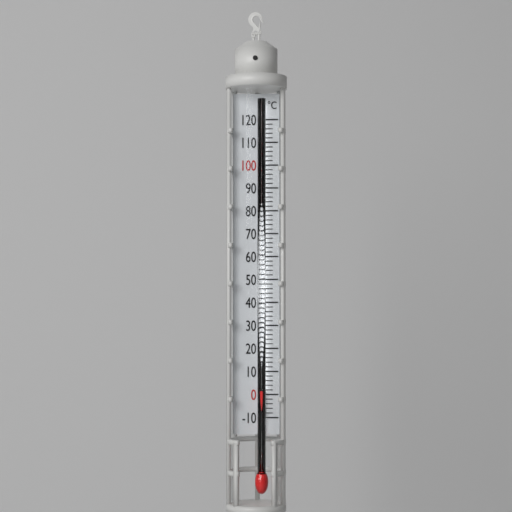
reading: 2 °C
